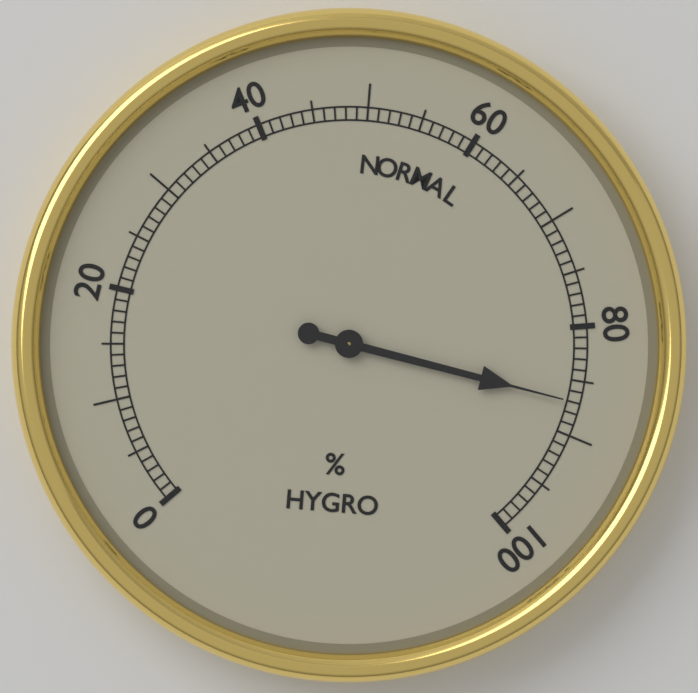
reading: 87 %
